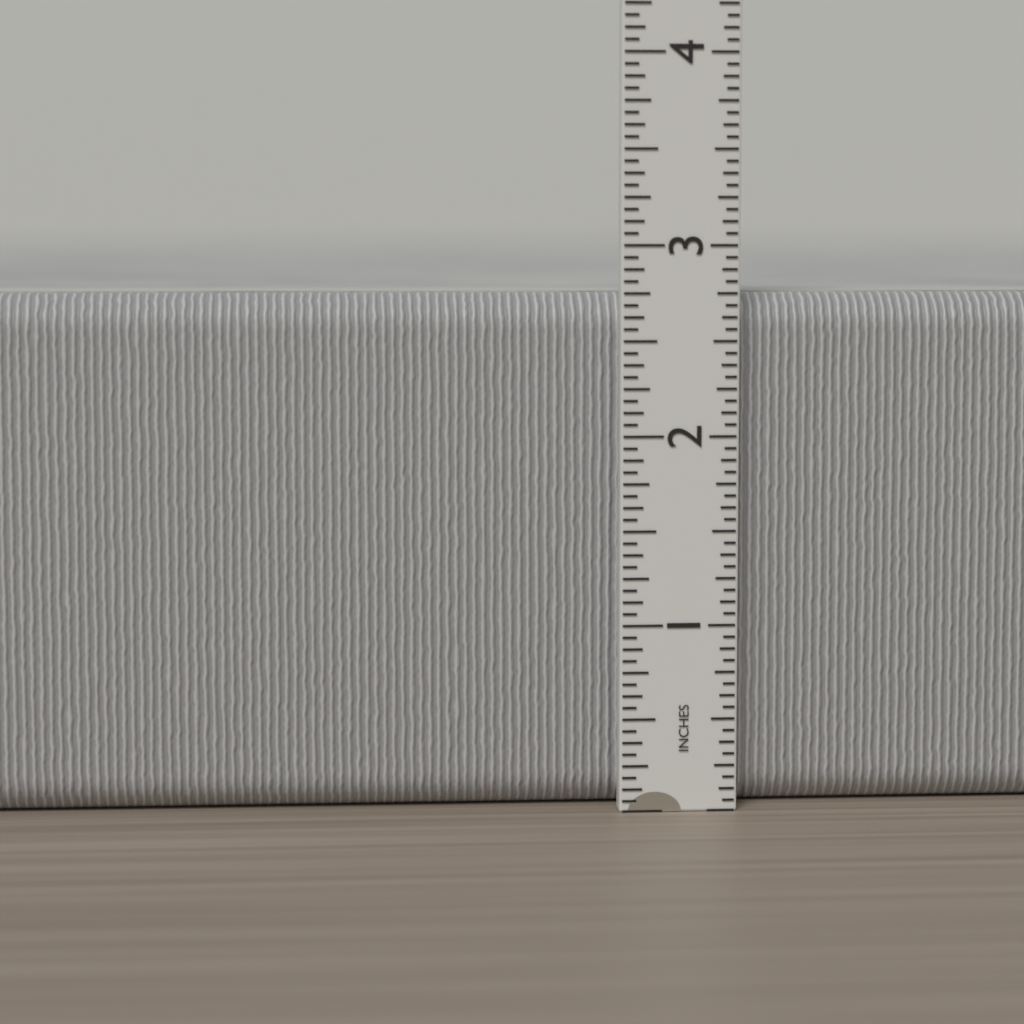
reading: 2.7500 in
